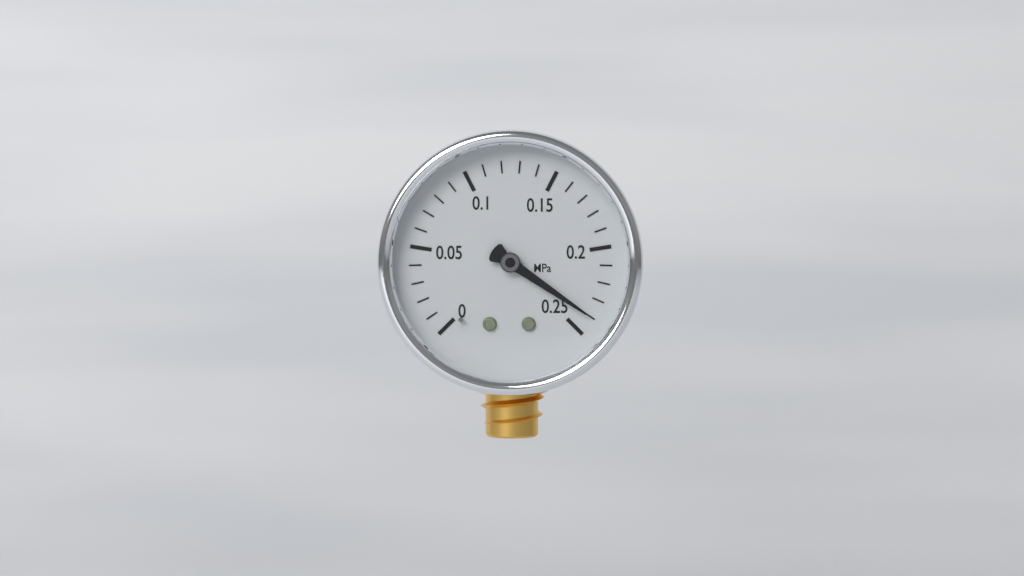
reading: 0.24 MPa
